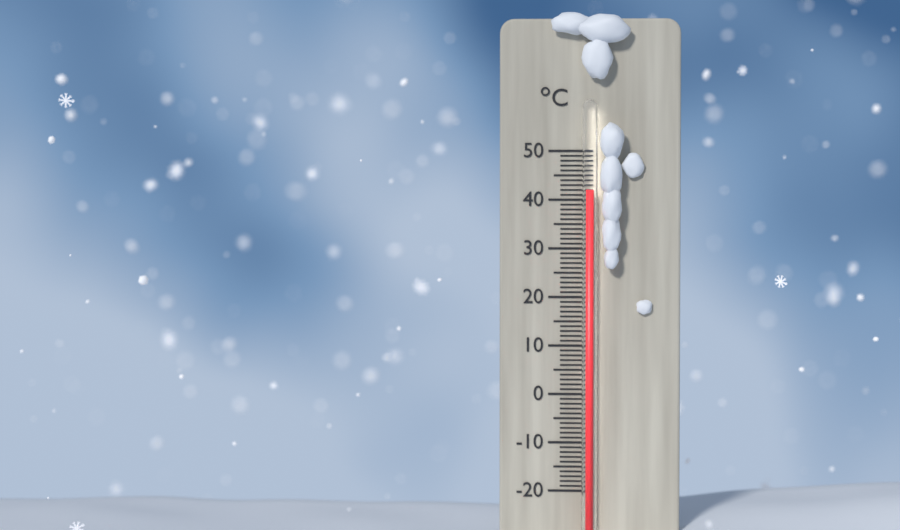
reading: 42 °C
